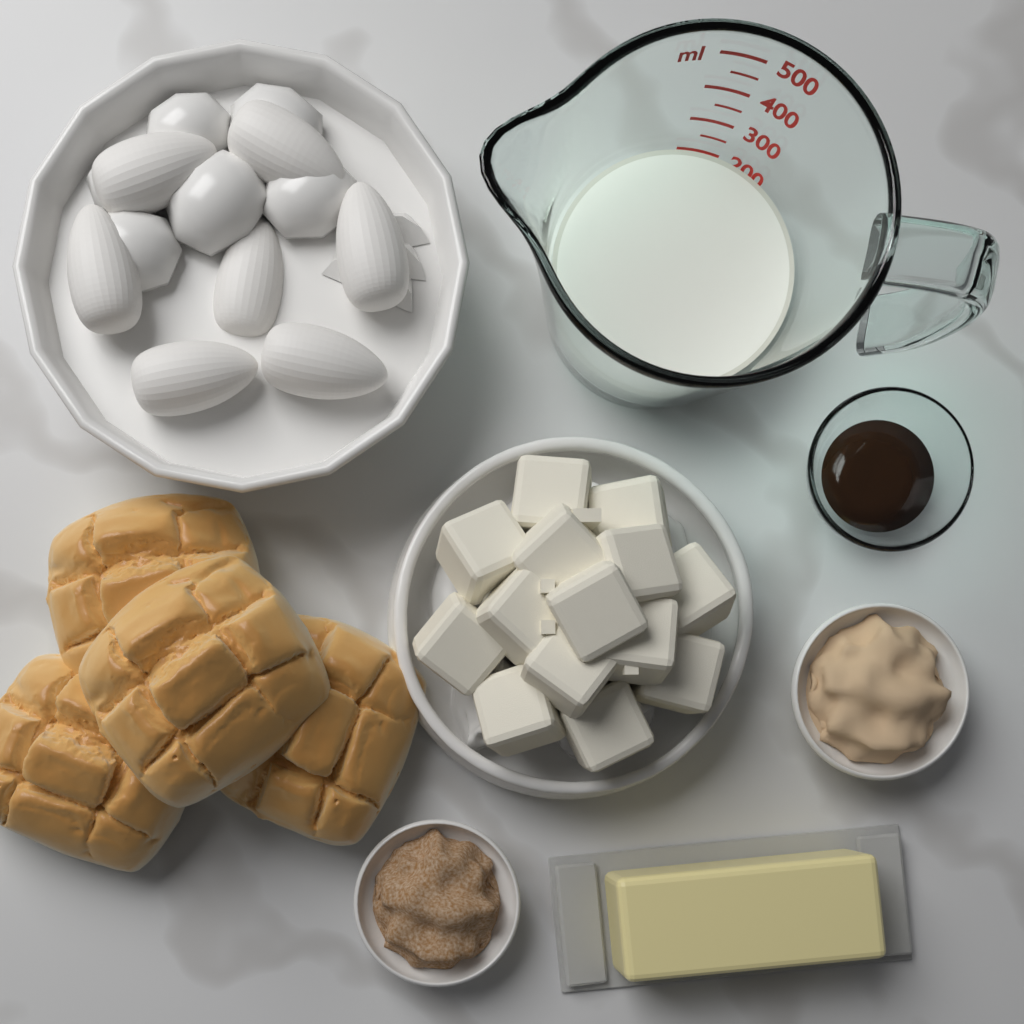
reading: 200 ml
